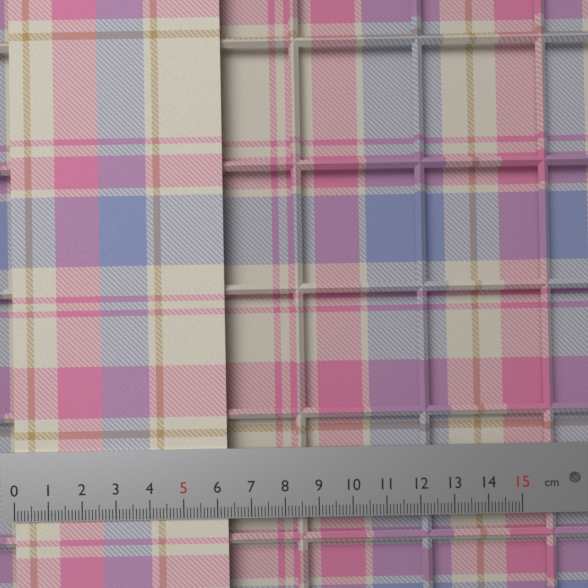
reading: 6.3 cm
